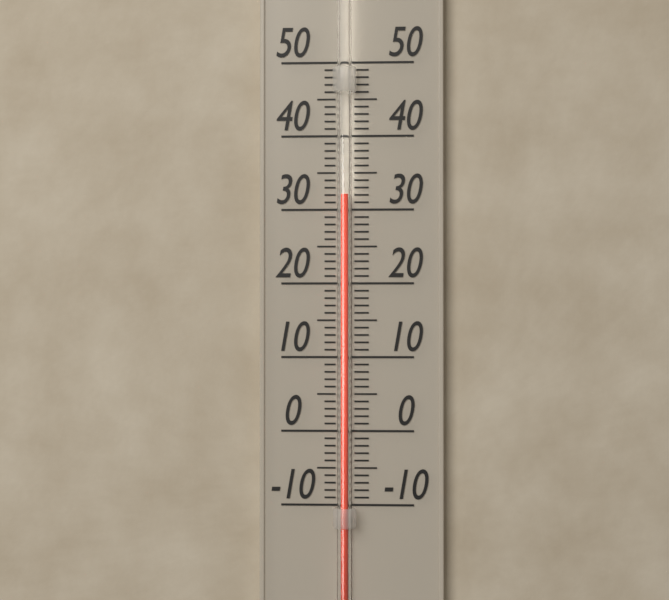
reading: 32 (no unit)
